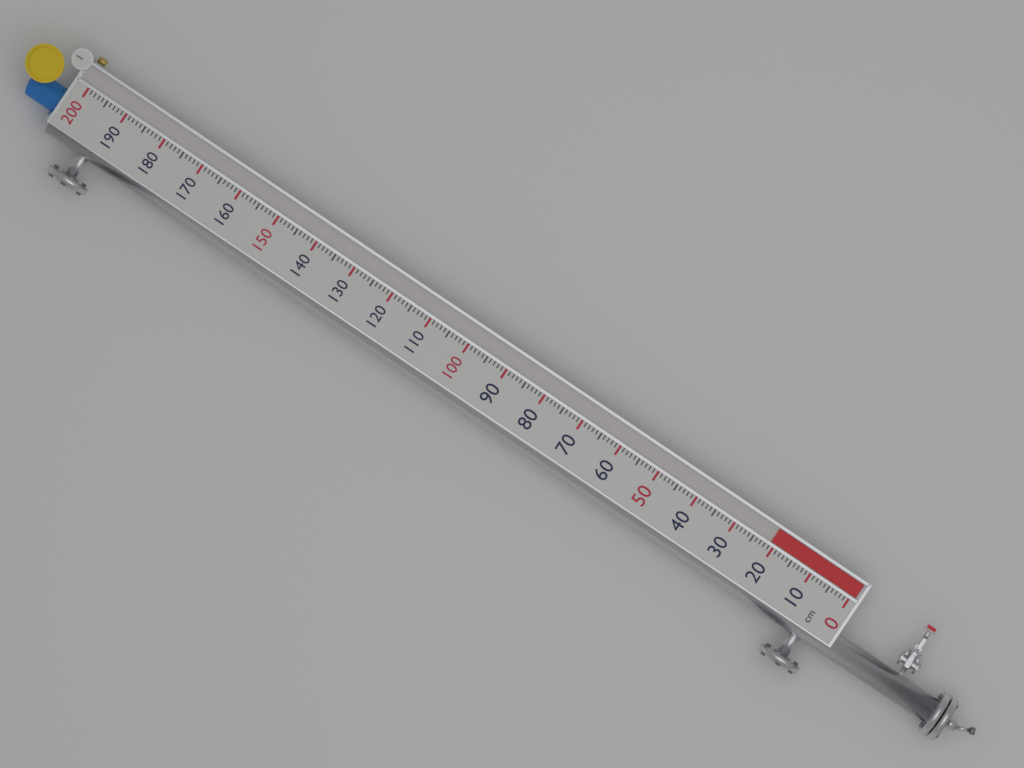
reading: 21 cm
